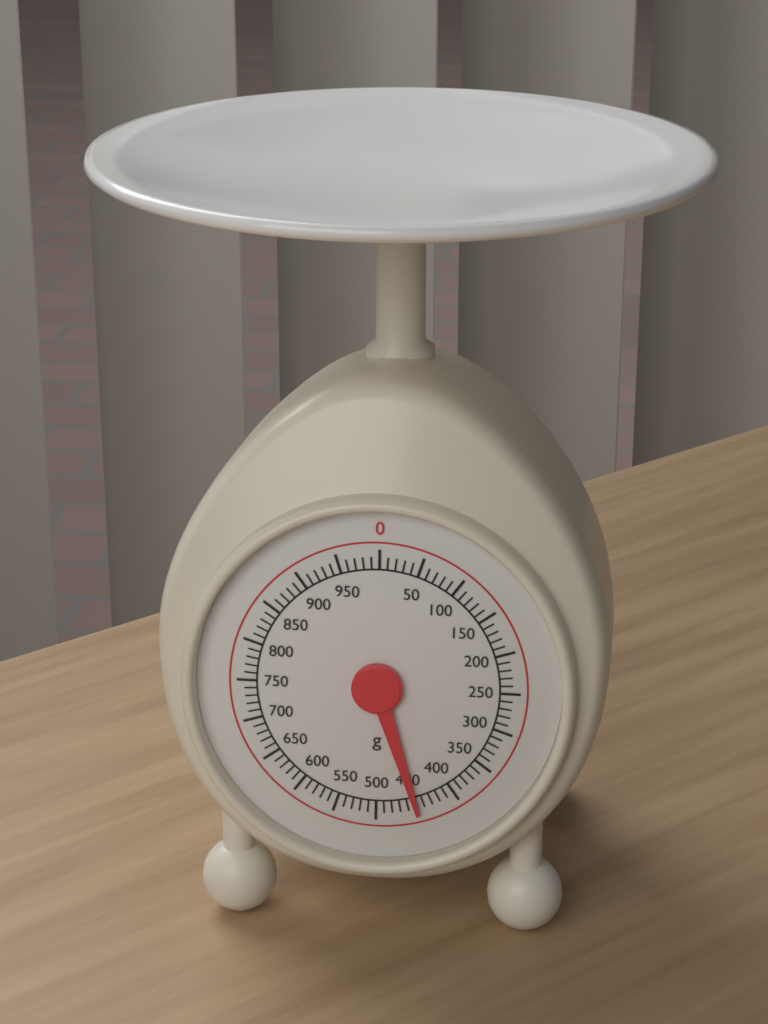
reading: 450 g
